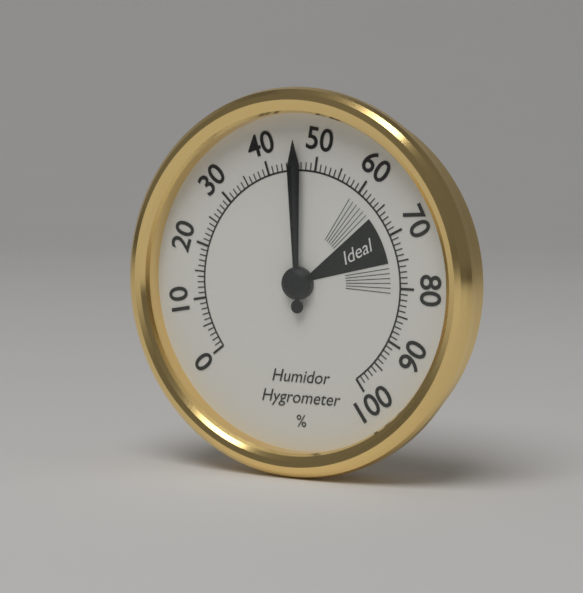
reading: 46 %
